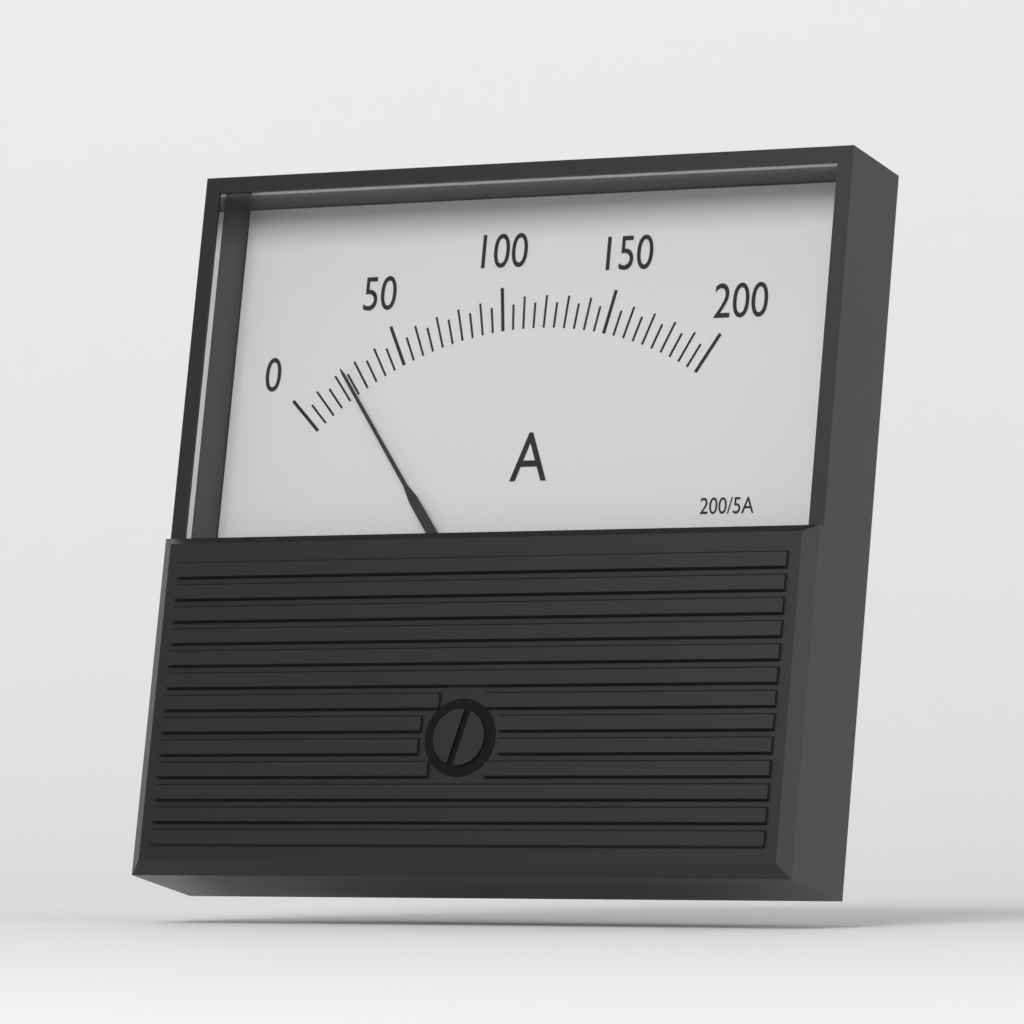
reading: 25 A
